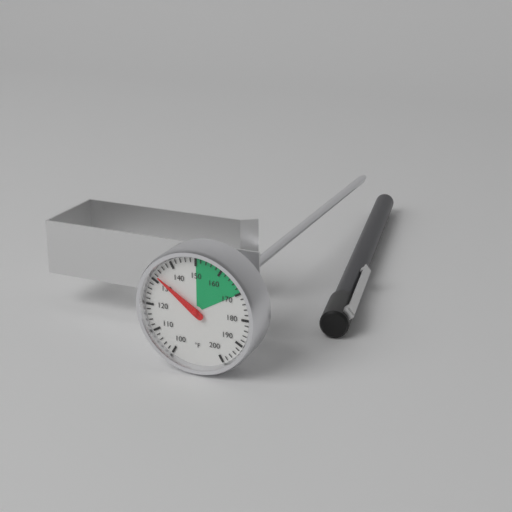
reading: 132 °F
